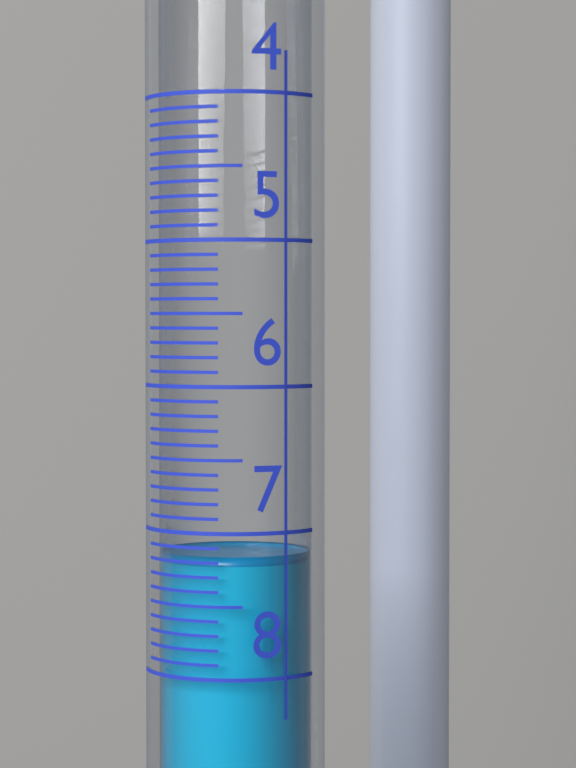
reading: 7.2 (no unit)
